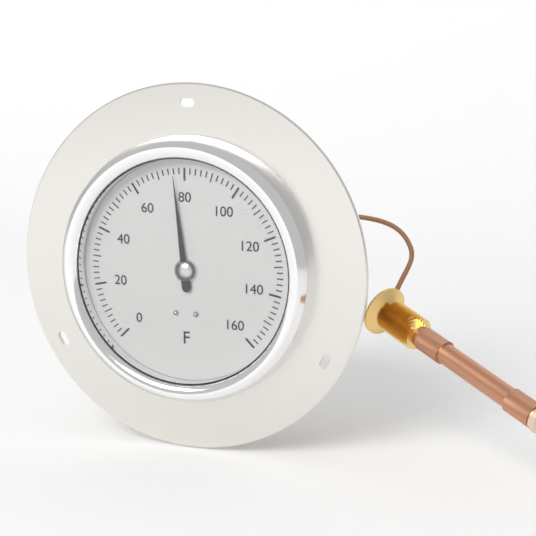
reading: 76 °F
